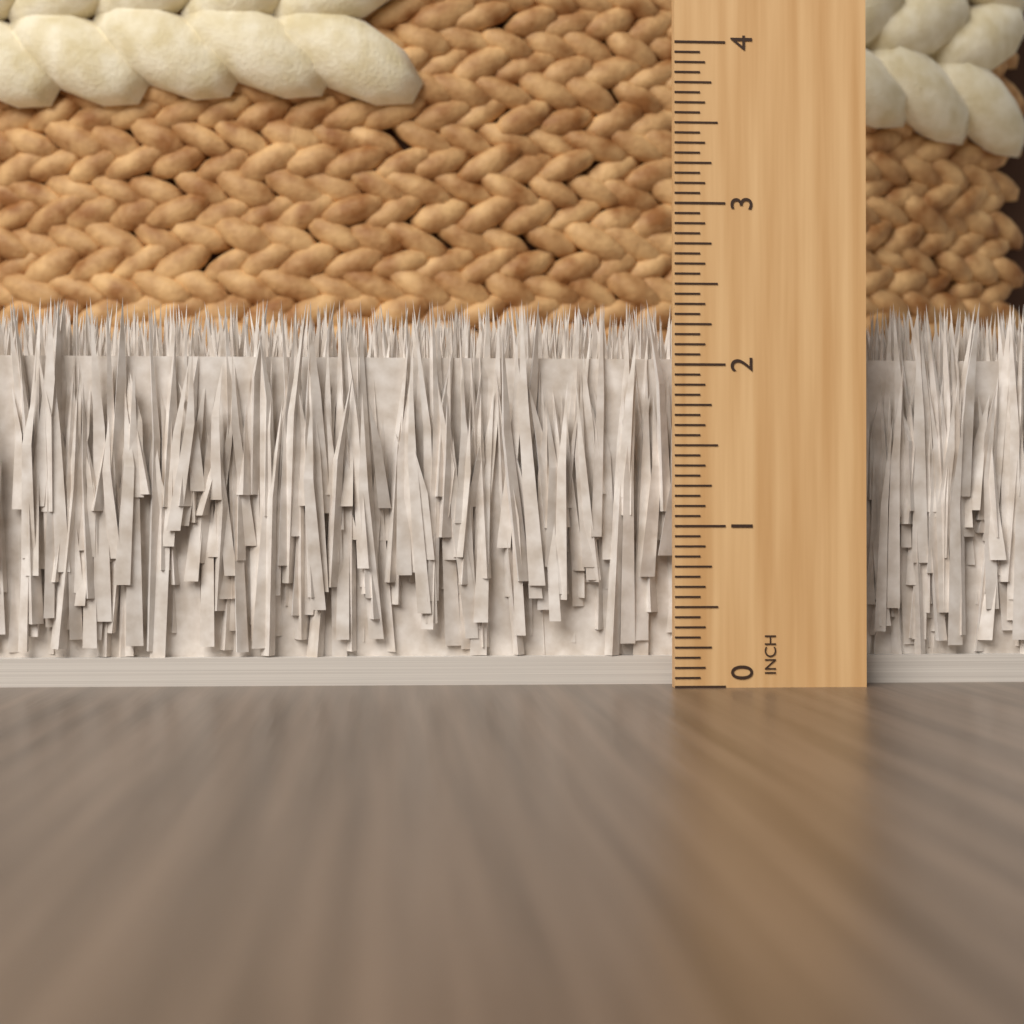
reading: 2.4375 in
